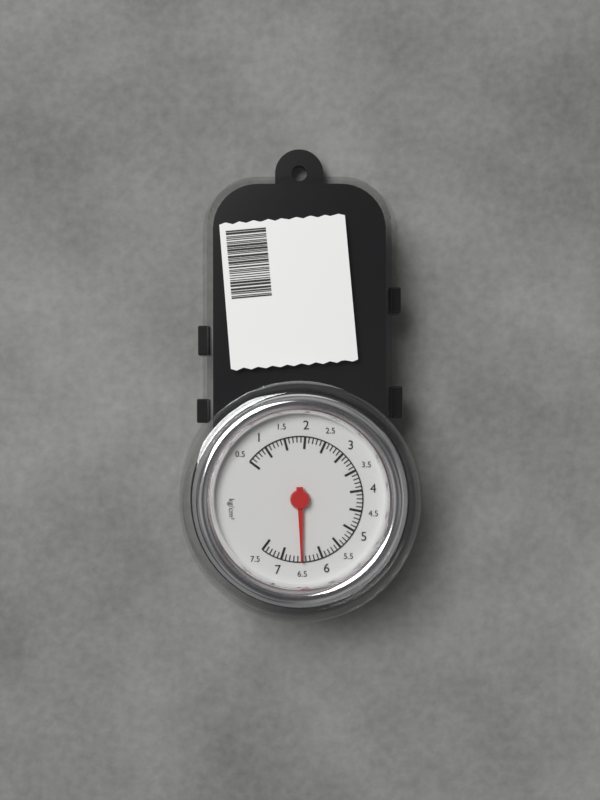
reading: 6.5 kg/cm²
